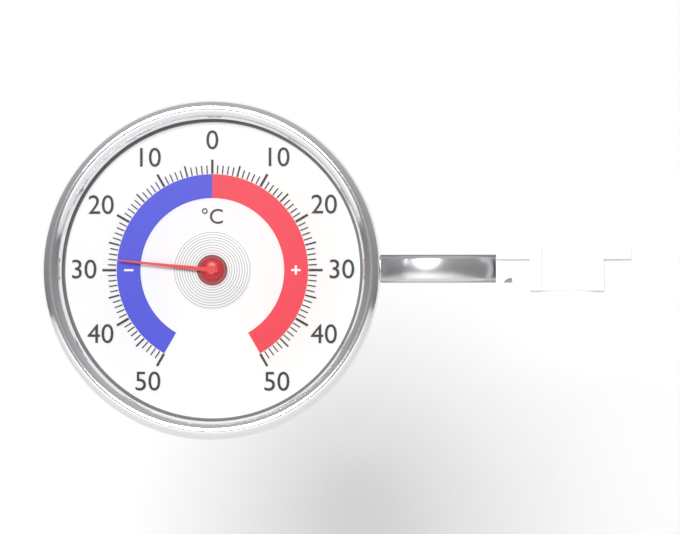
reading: -28 °C
